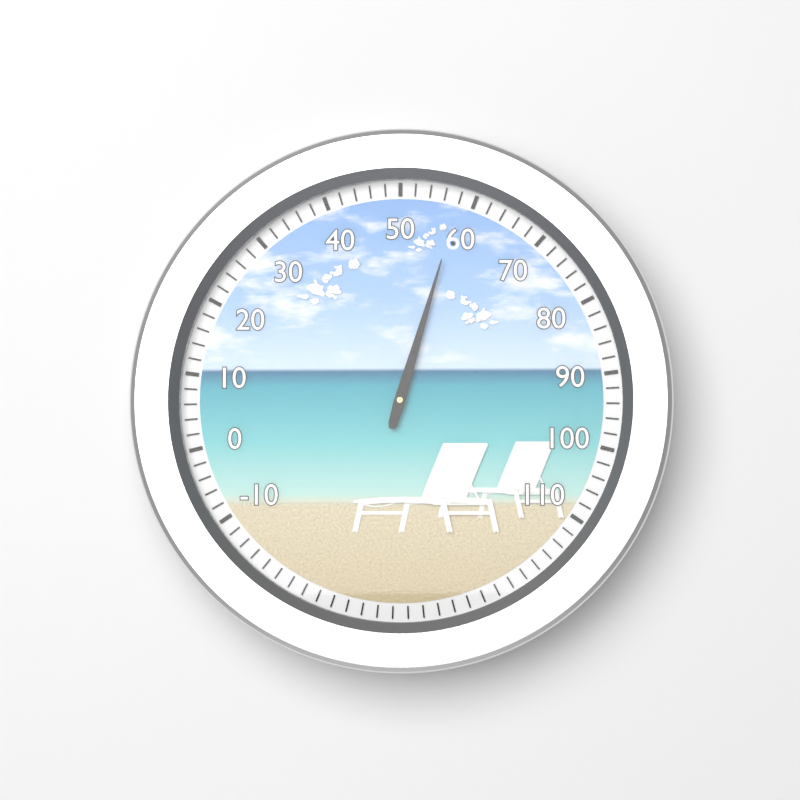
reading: 58 (no unit)
